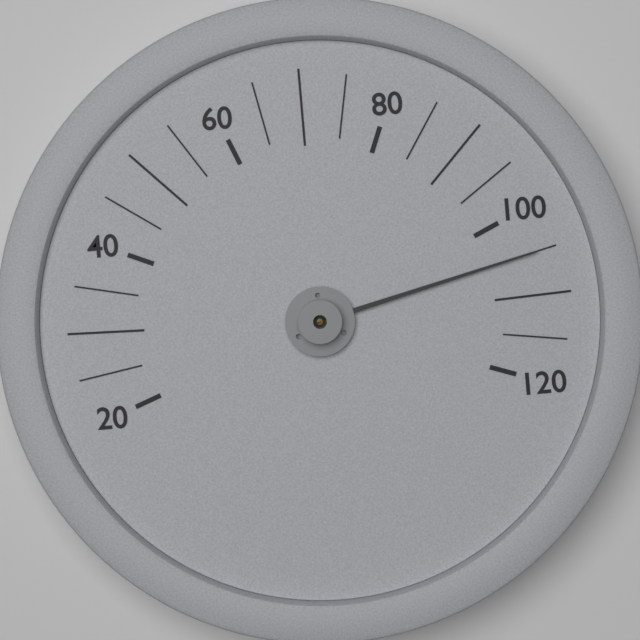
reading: 105 (no unit)
